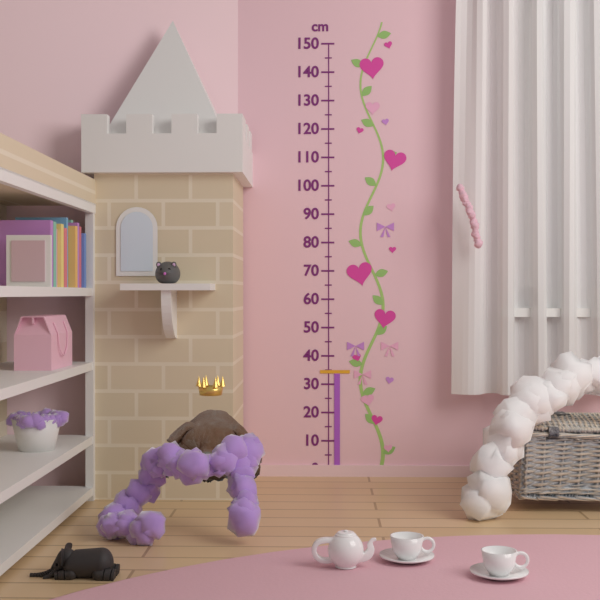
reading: 35 cm
